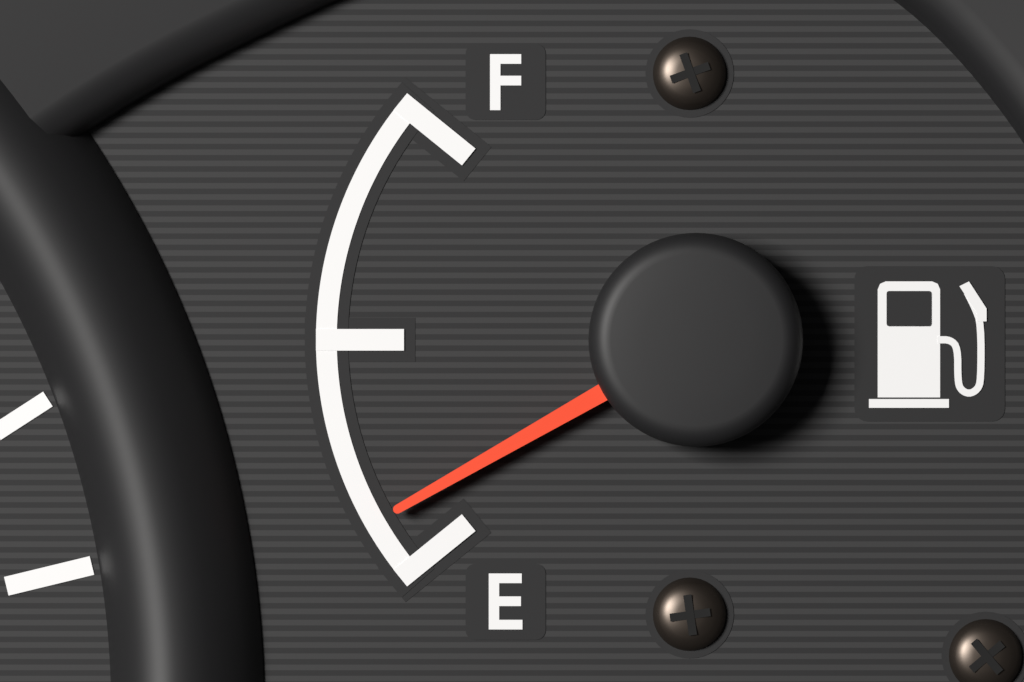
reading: 0.12 (no unit)
